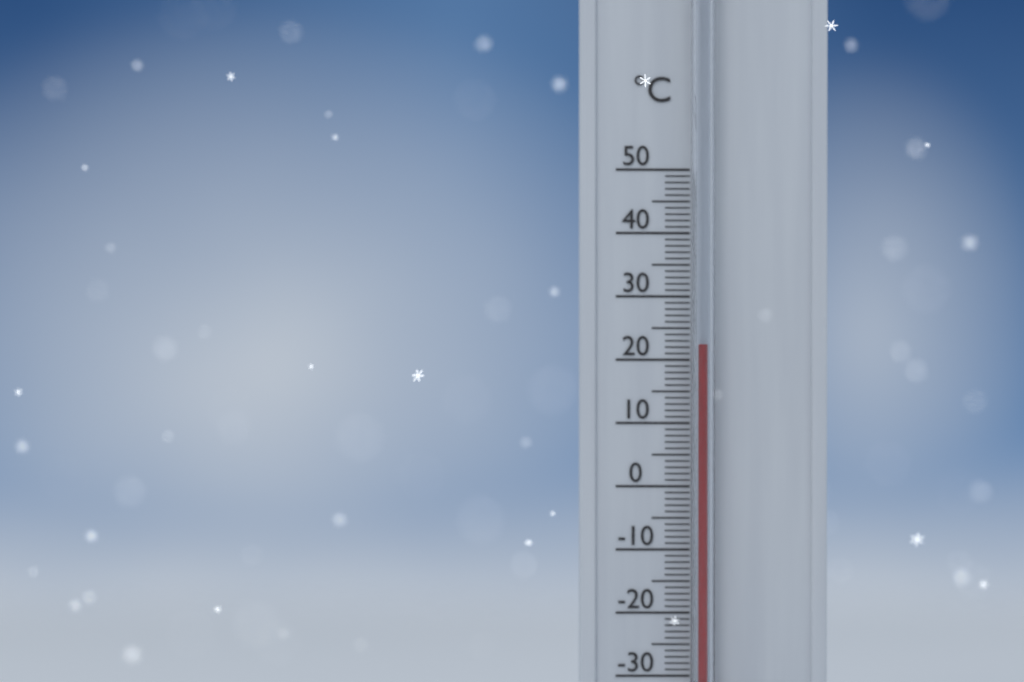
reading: 22 °C
